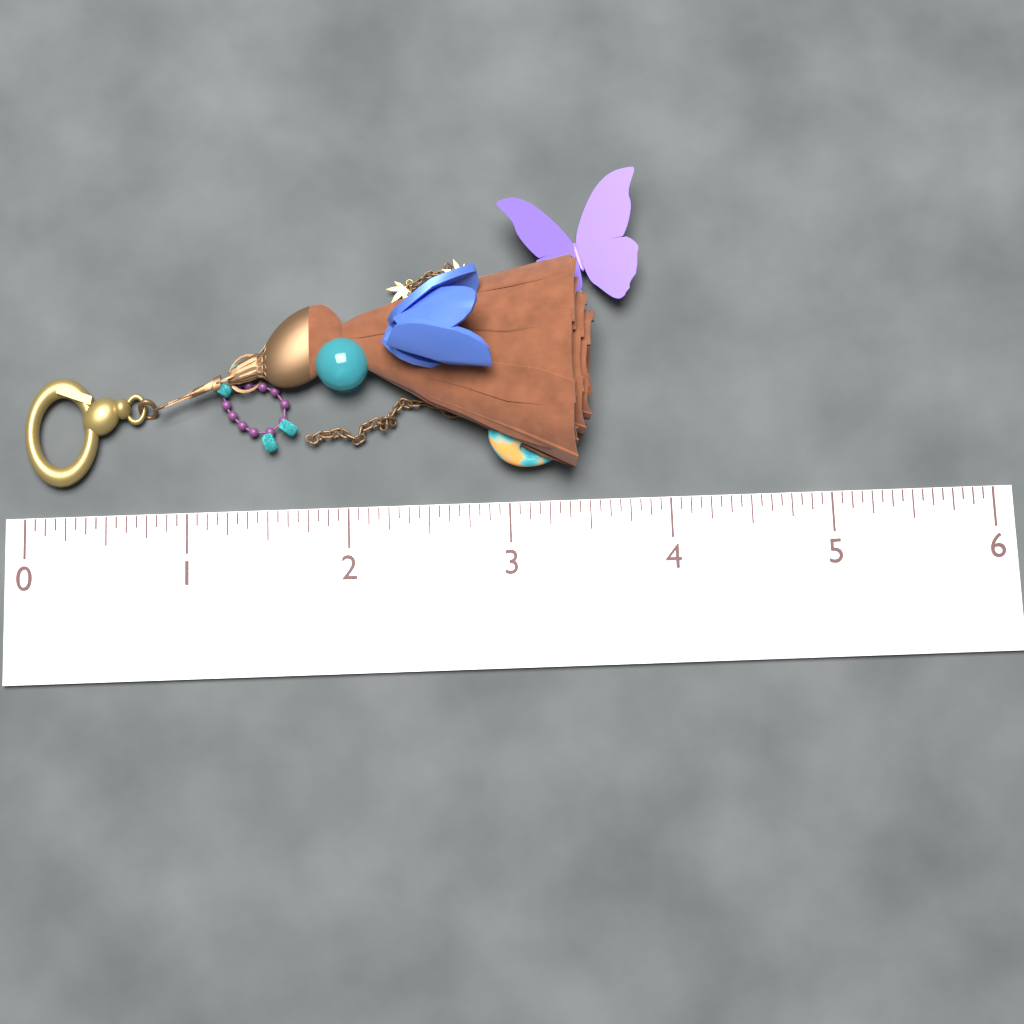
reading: 3.5625 (no unit)
